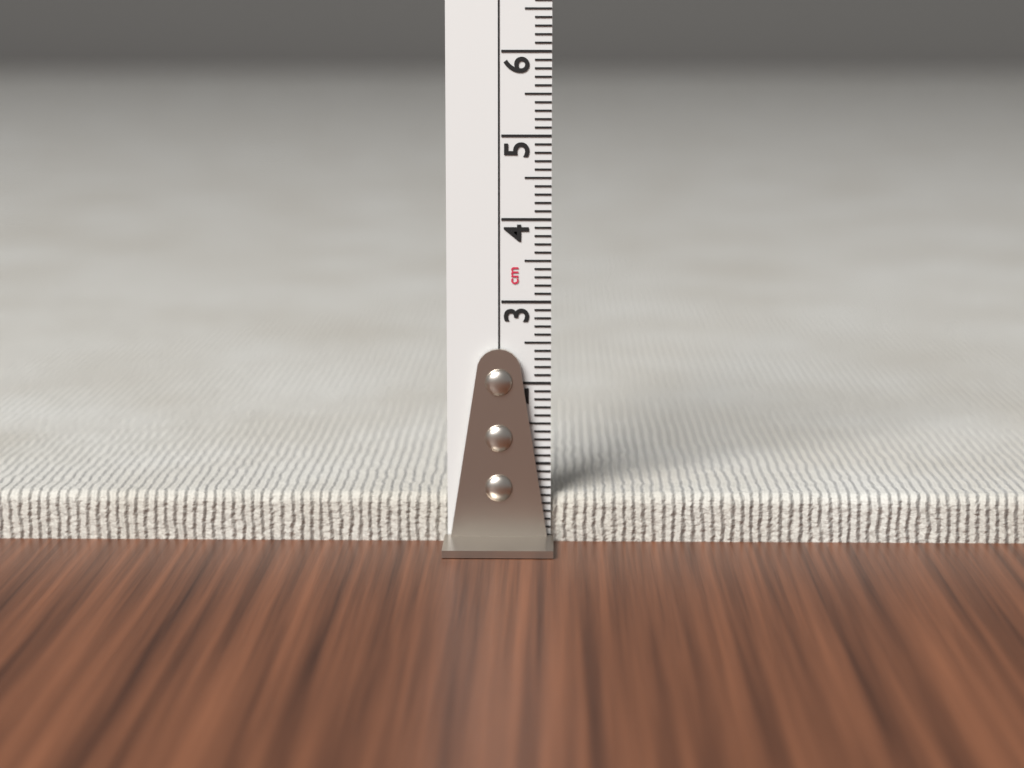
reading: 0.6 cm
